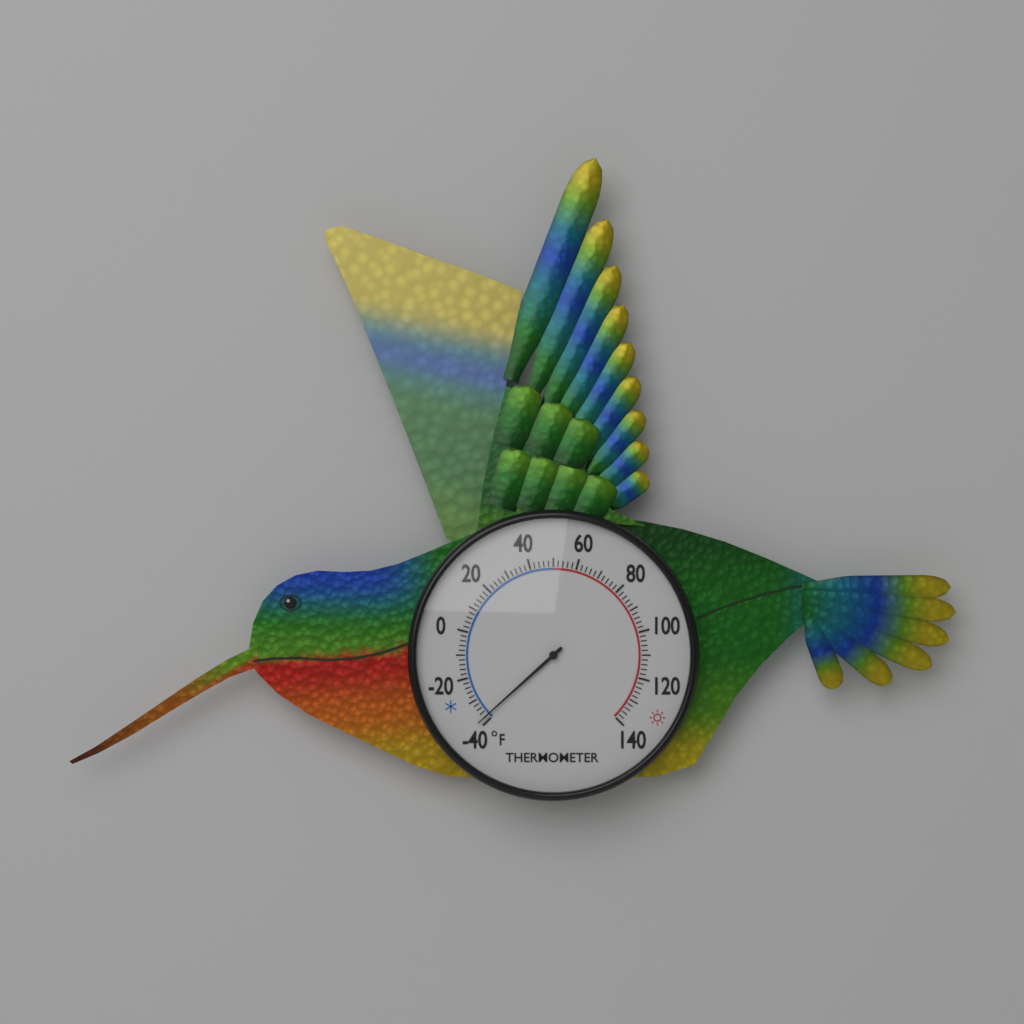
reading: -38 °F
